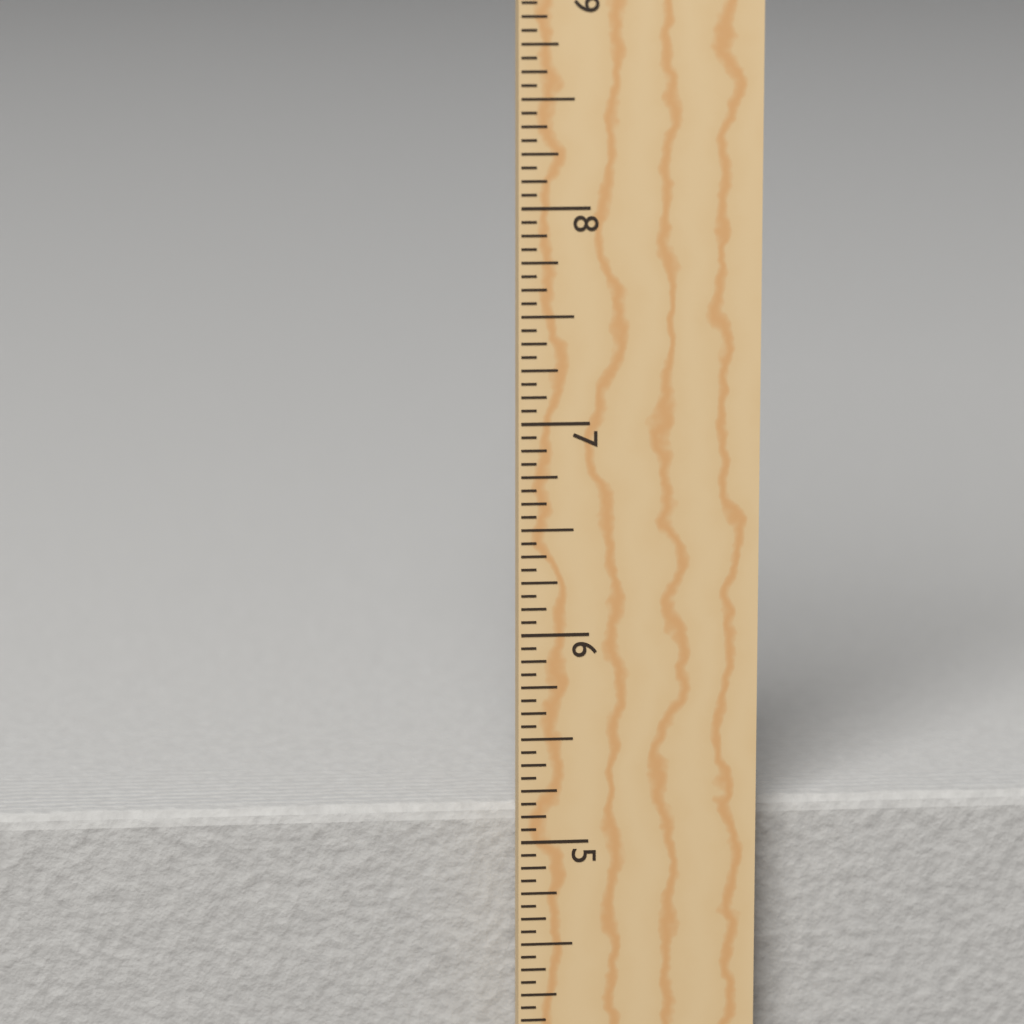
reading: 5.1250 in
